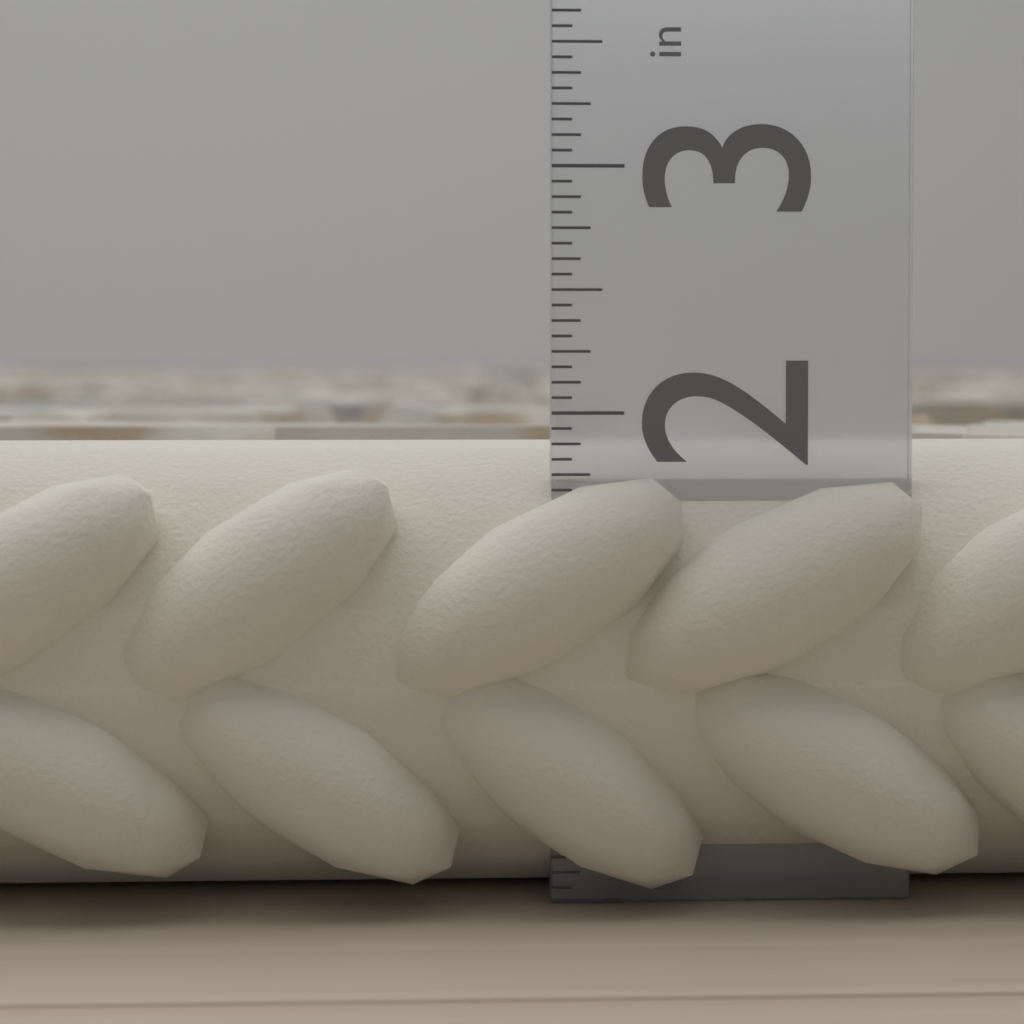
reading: 1.8750 in
